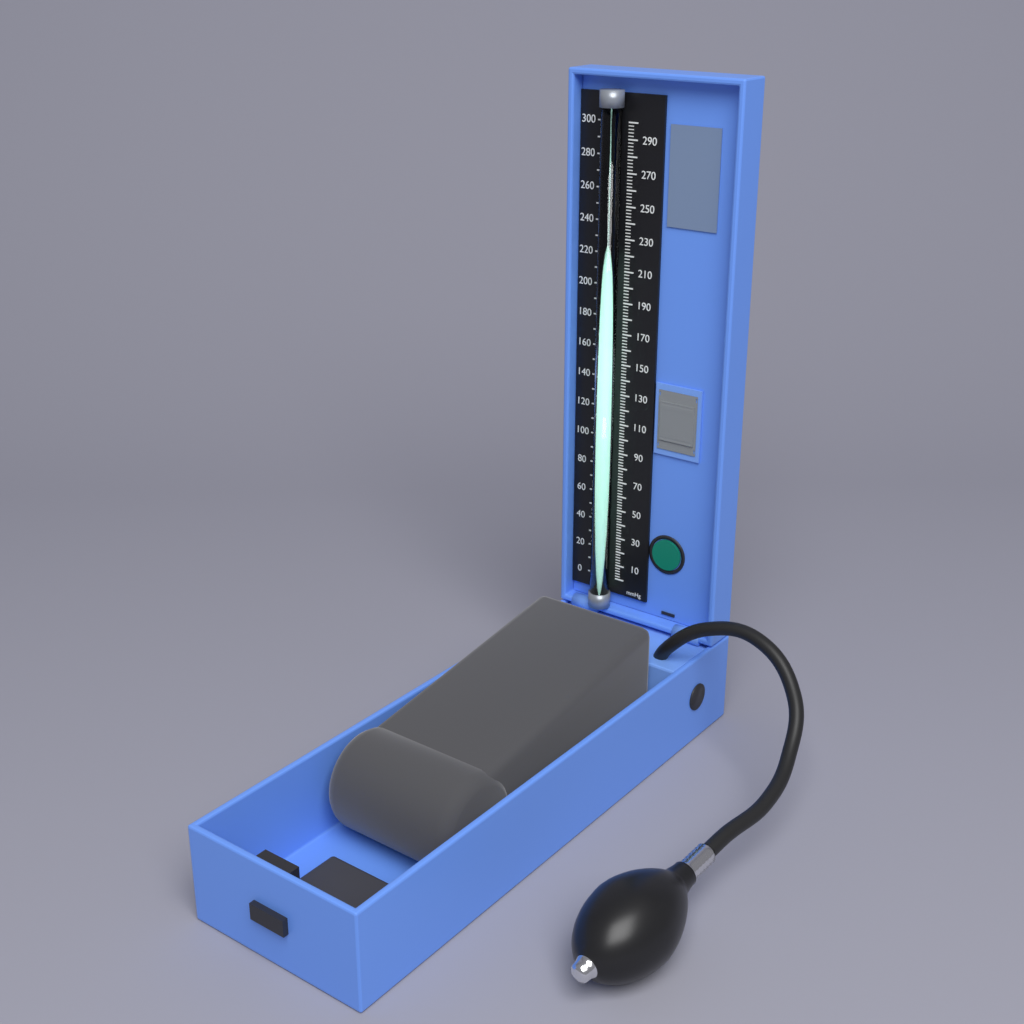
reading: 214 mmHg
